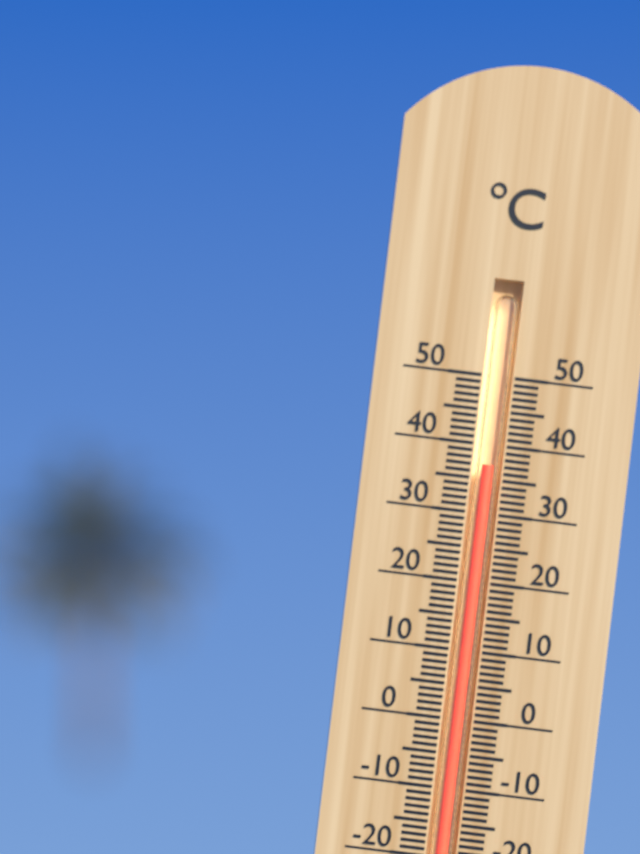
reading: 37 °C
